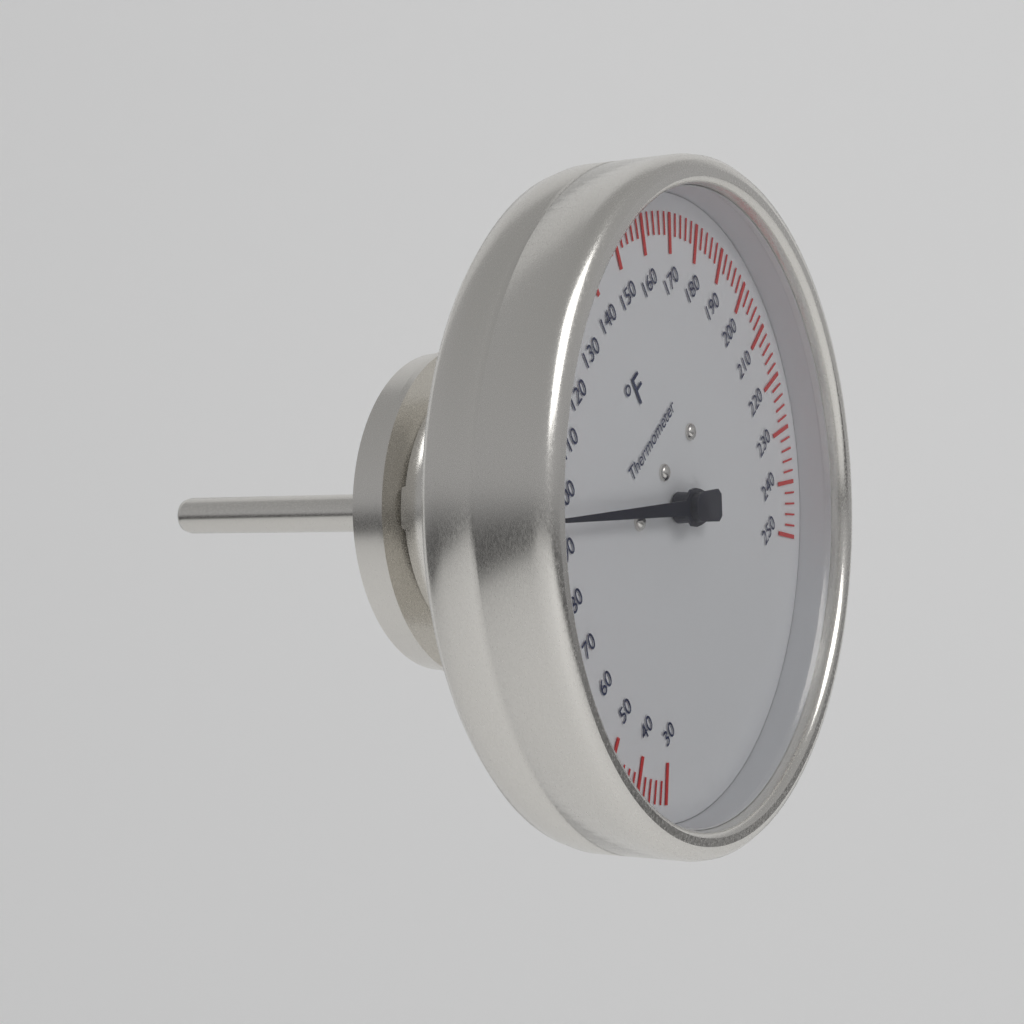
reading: 96 °F
